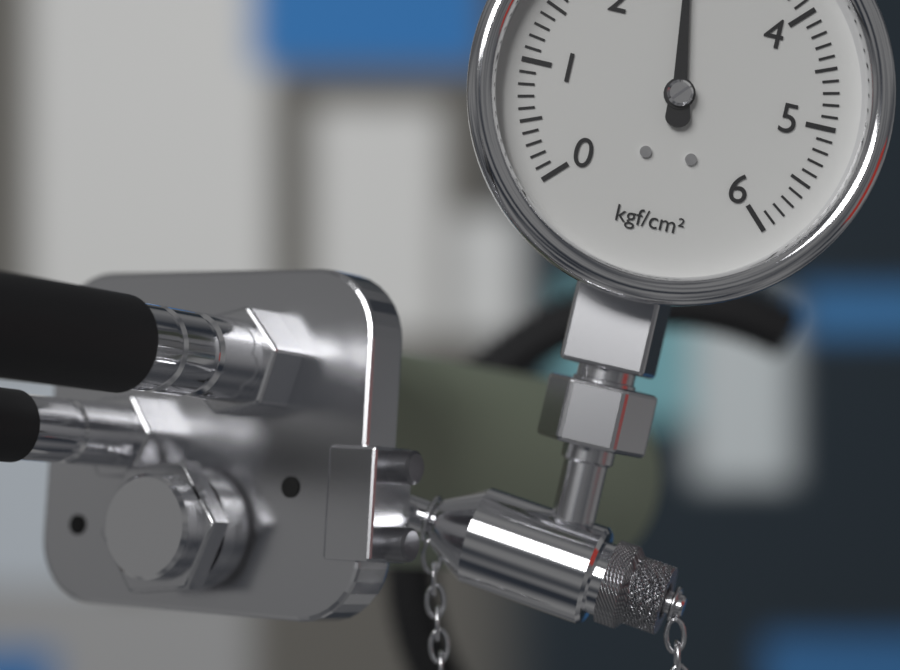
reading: 2.8 kgf/cm²
